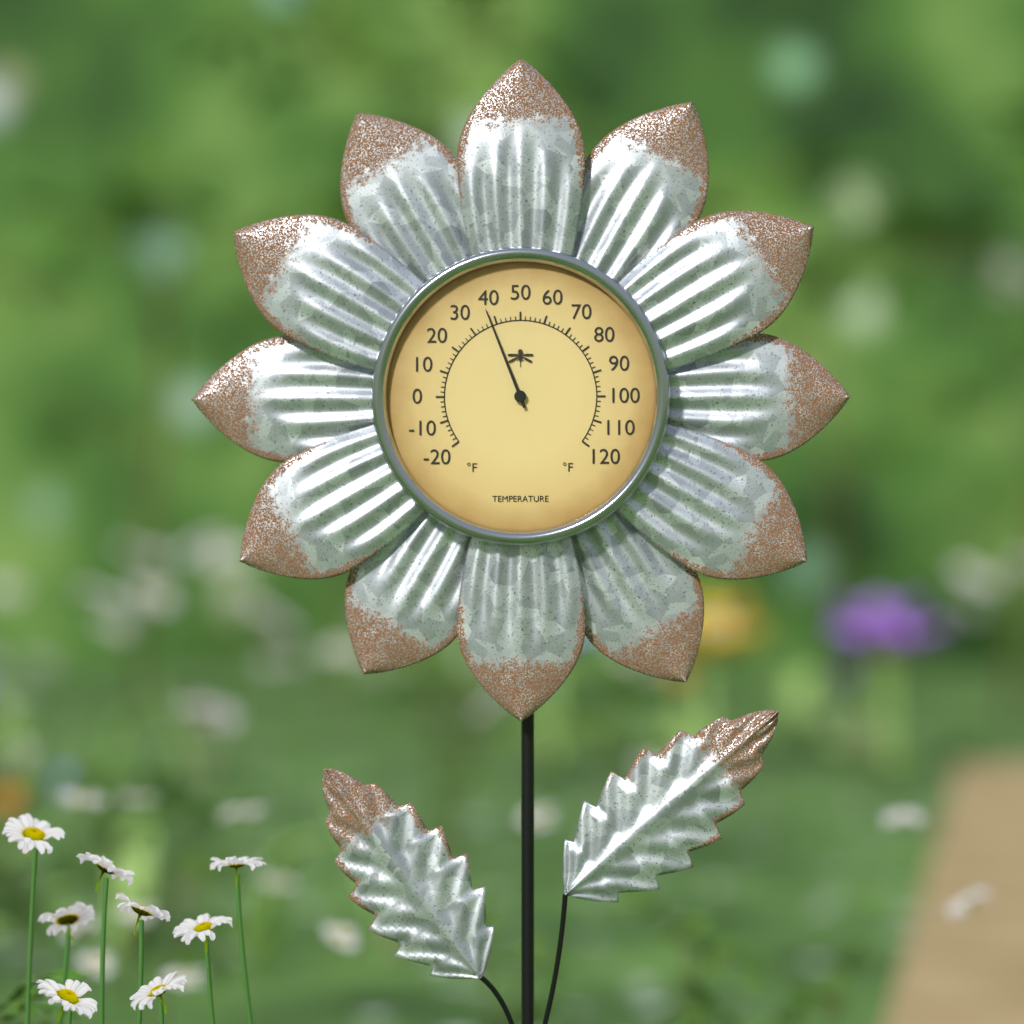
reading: 38 °F
